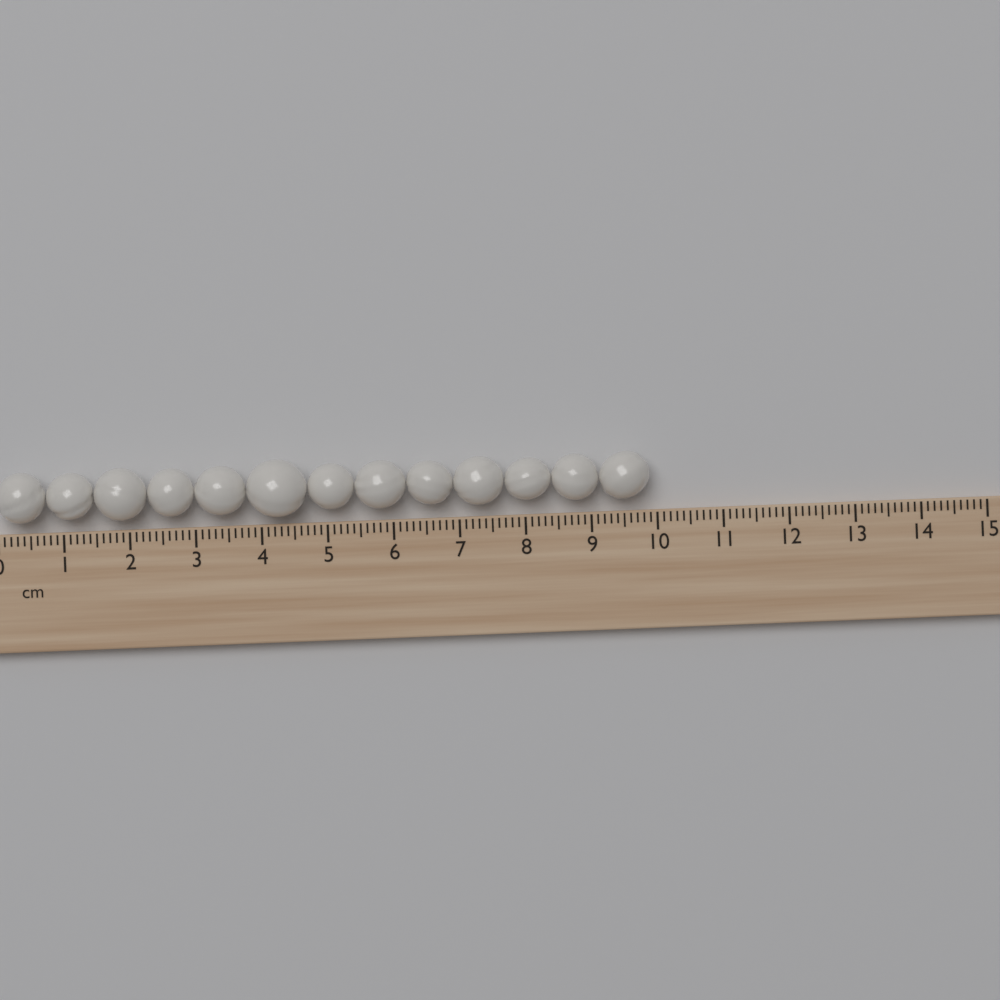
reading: 9.9 cm
